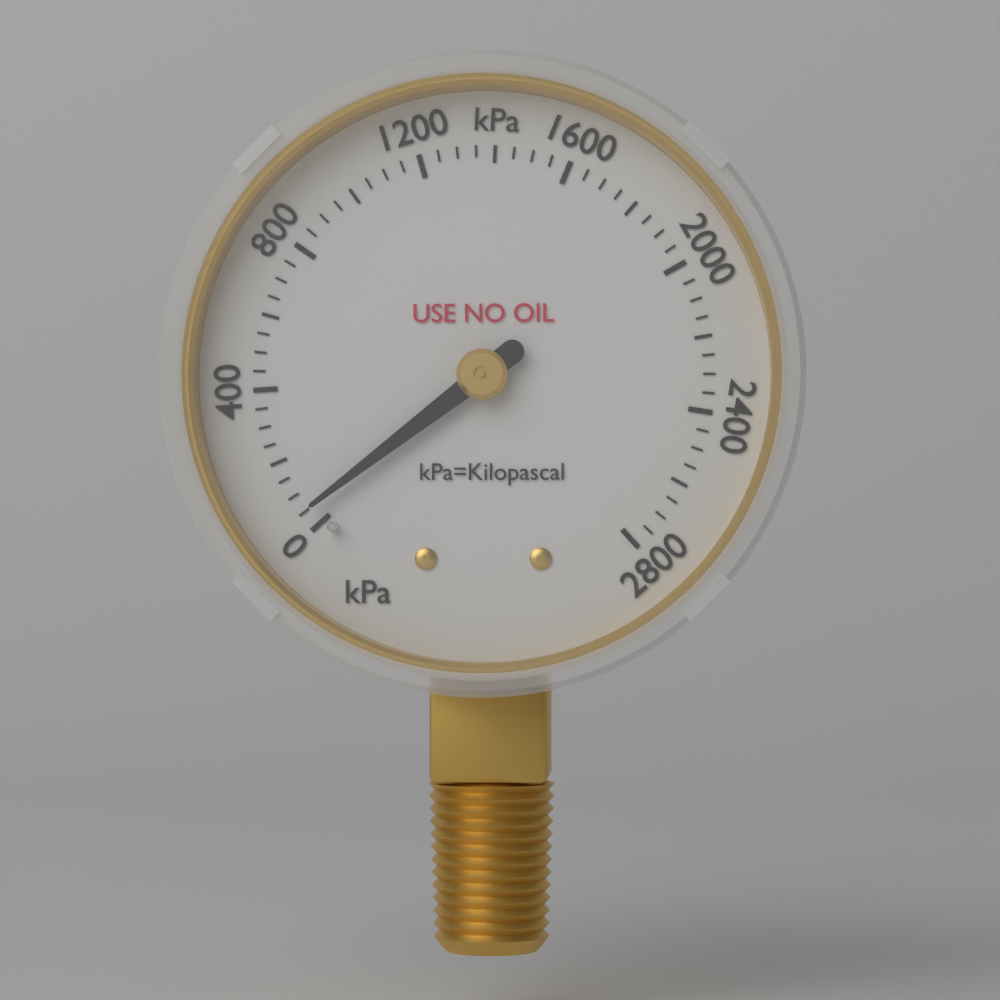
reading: 50 kPa
